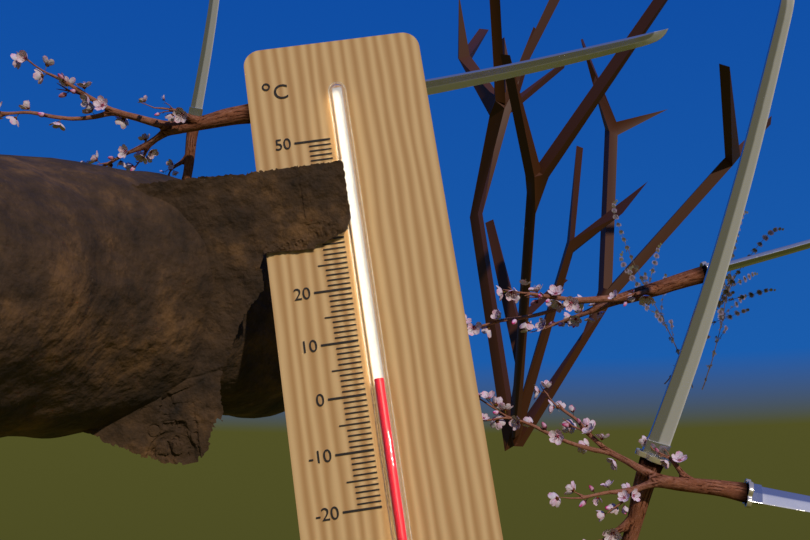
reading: 2 °C
